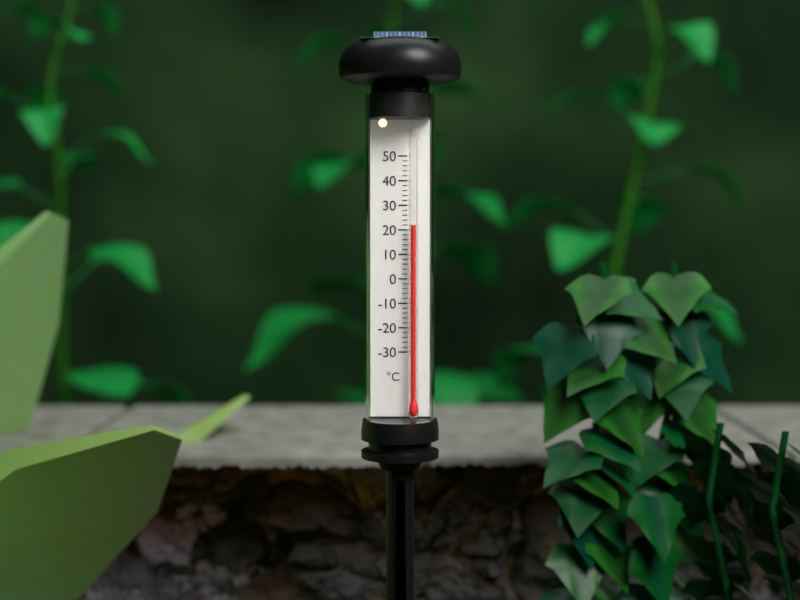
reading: 22 °C
